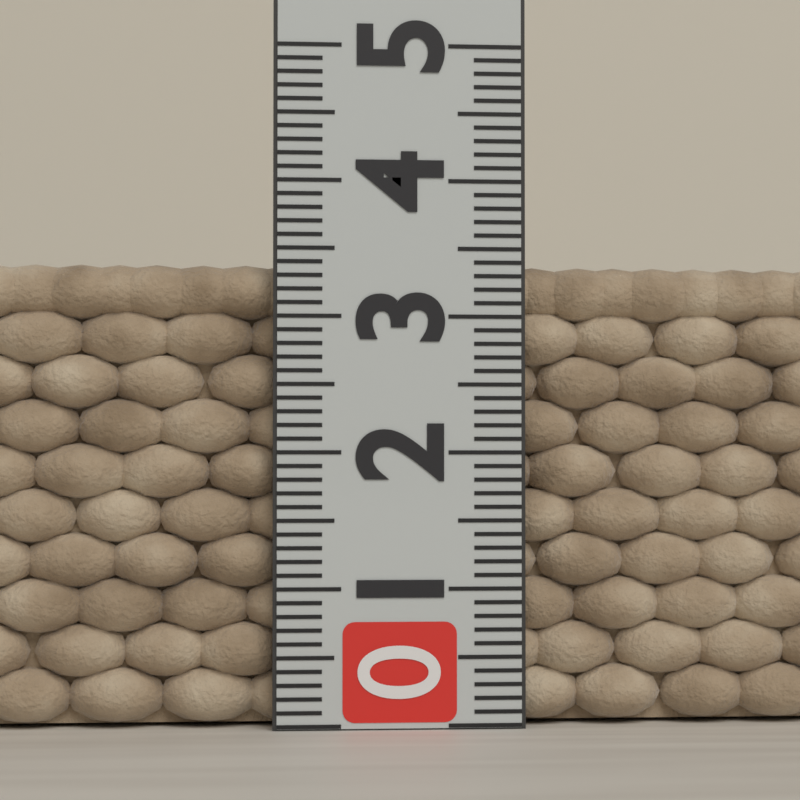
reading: 3.4 (no unit)
